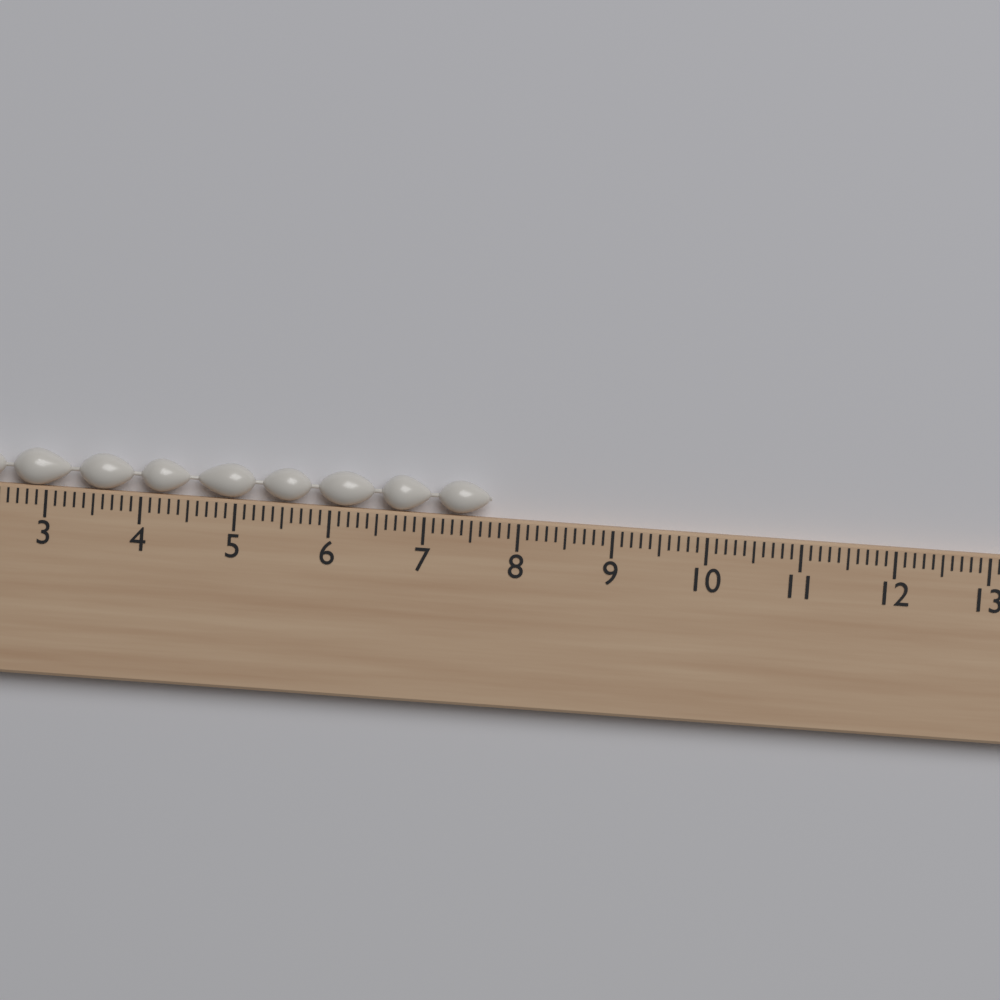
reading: 7.7 cm
